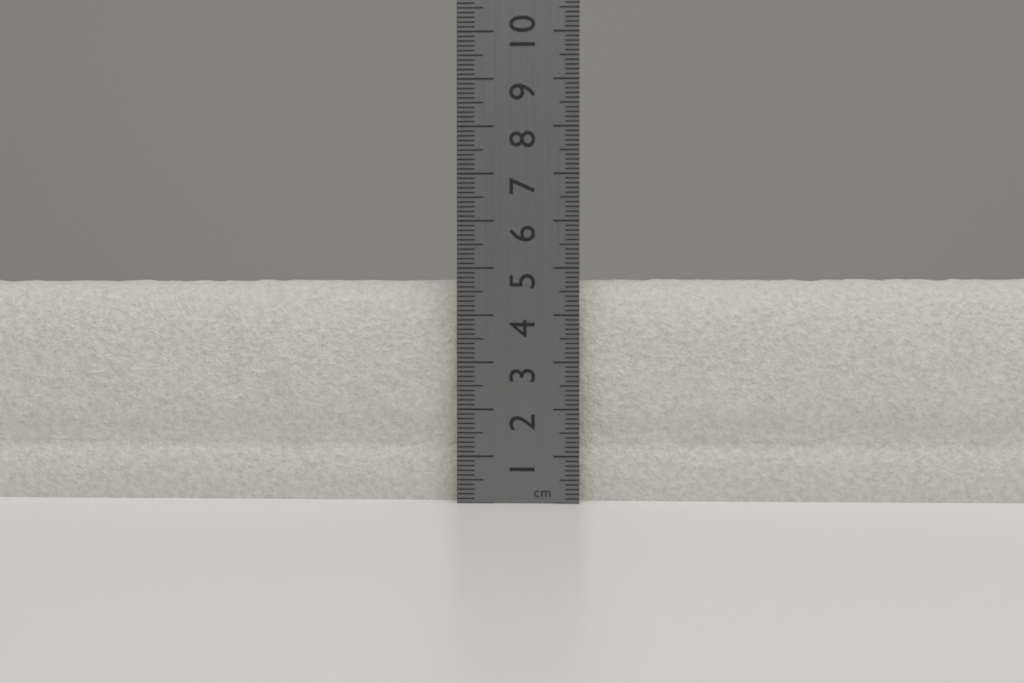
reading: 4.8 cm
